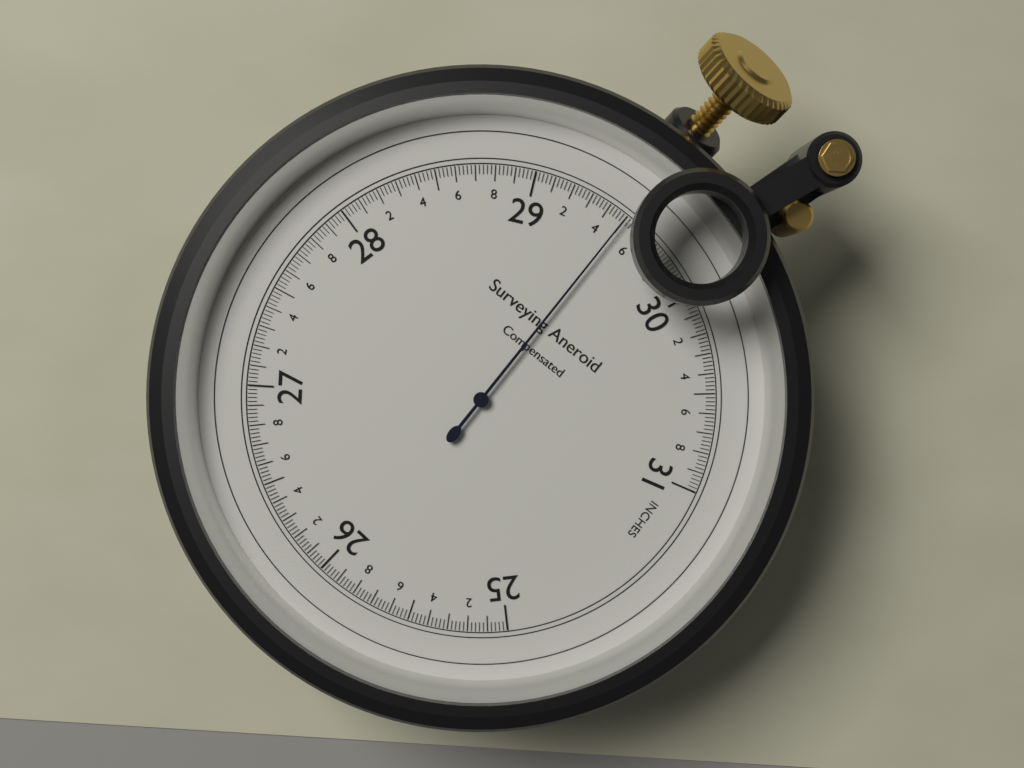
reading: 29.50 inches
